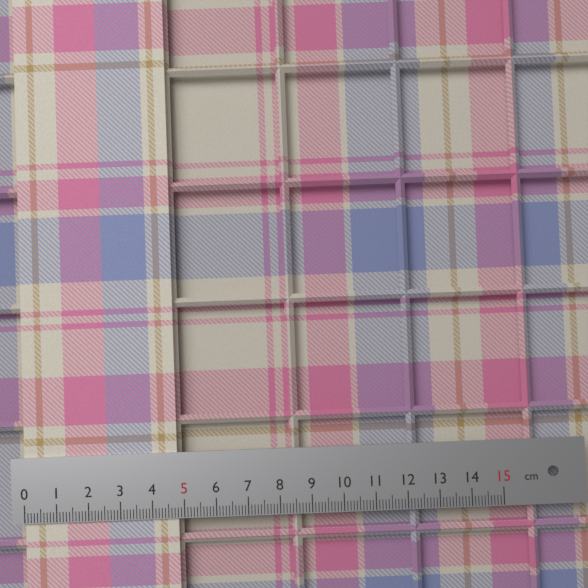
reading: 4.8 cm
